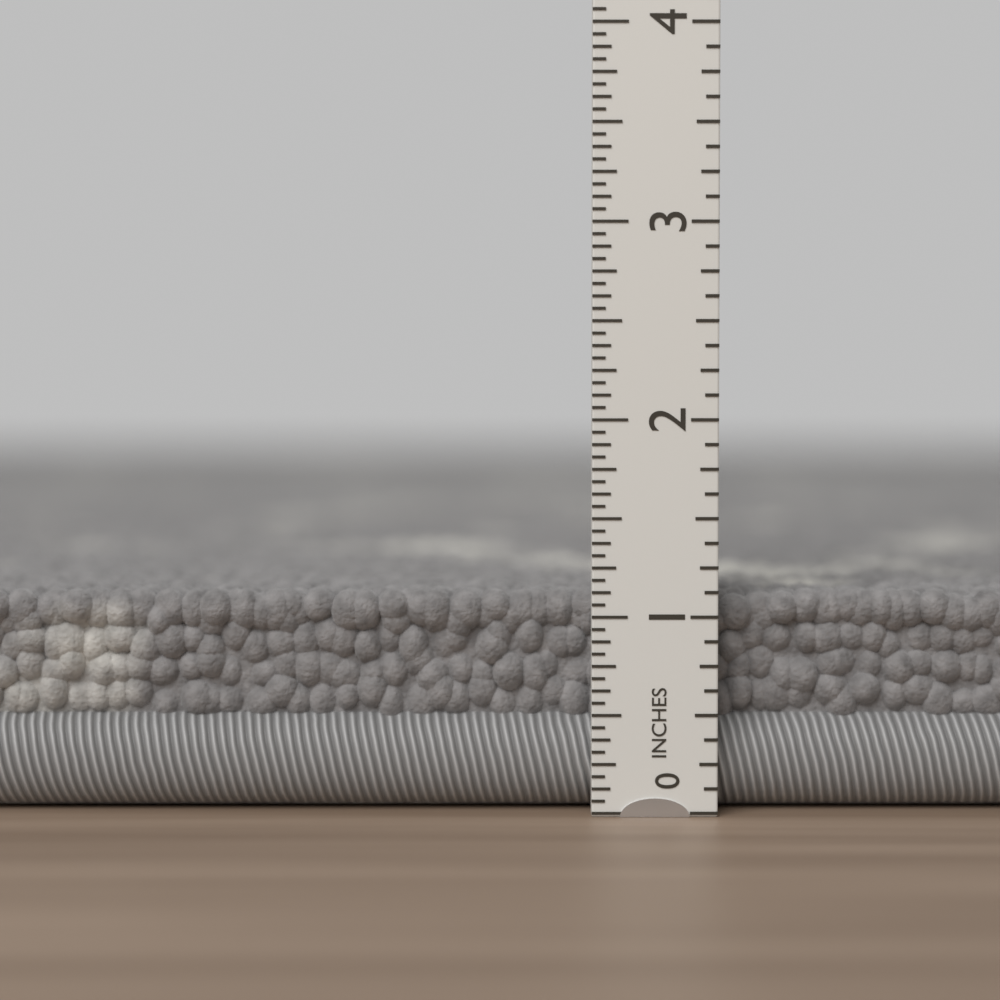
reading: 1.1250 in
